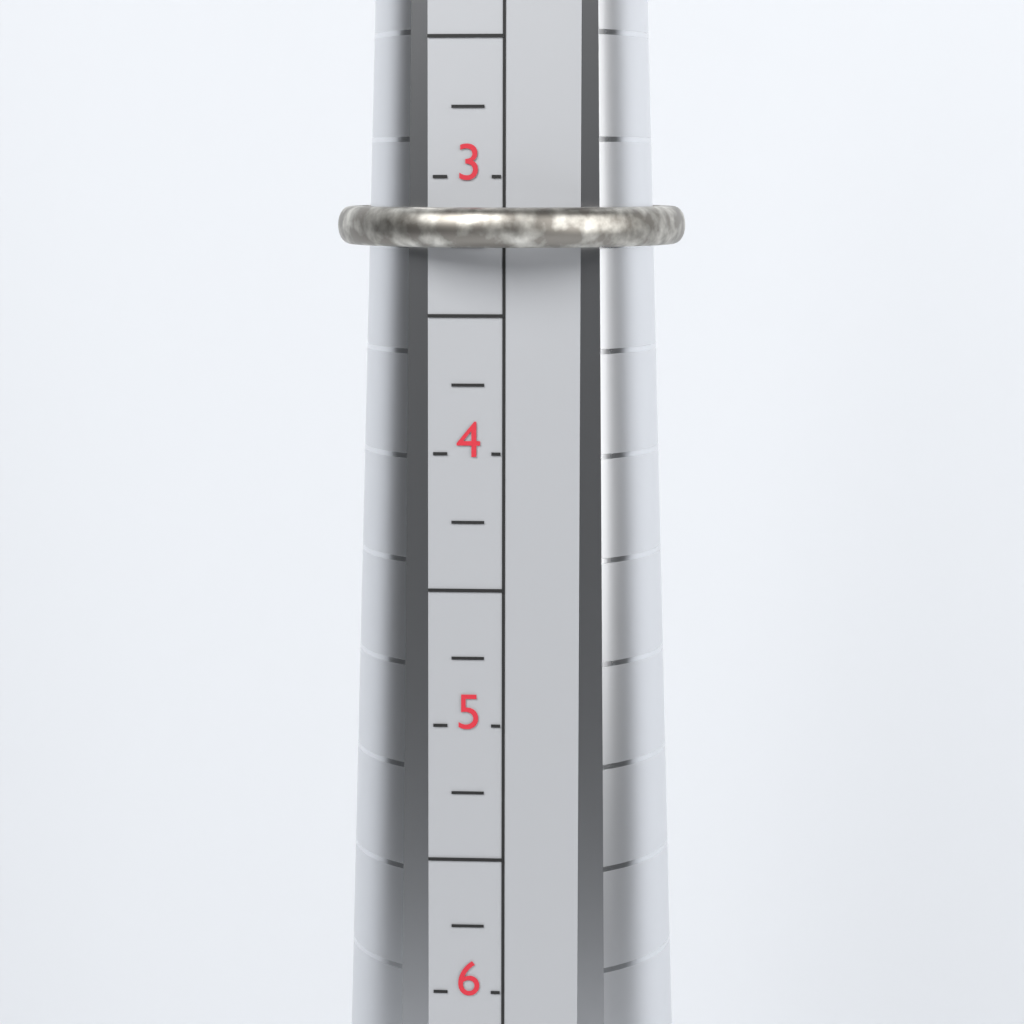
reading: 3.25 (no unit)
